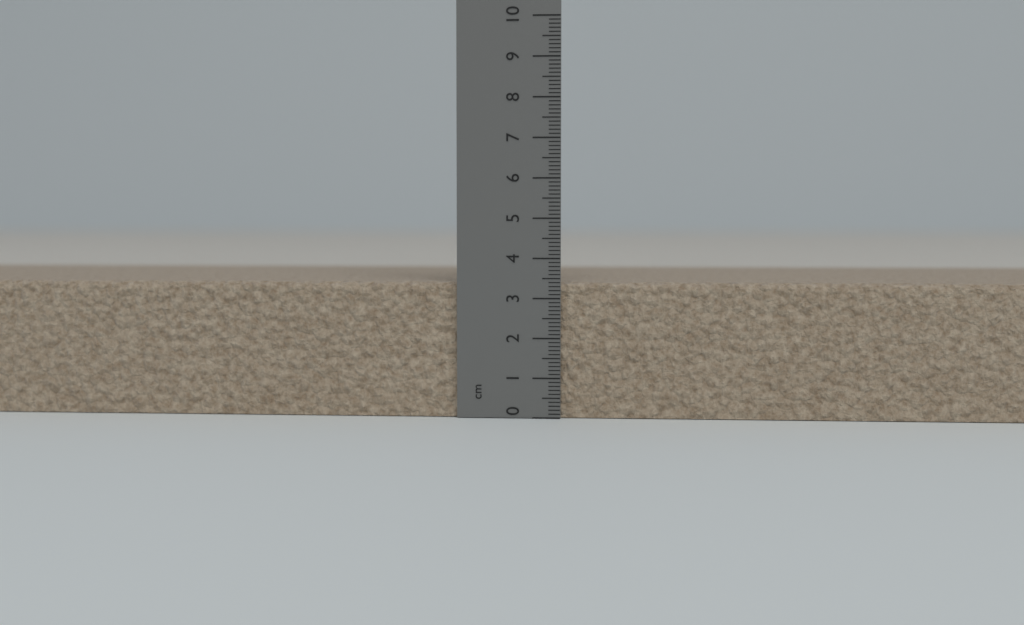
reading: 3.4 cm
